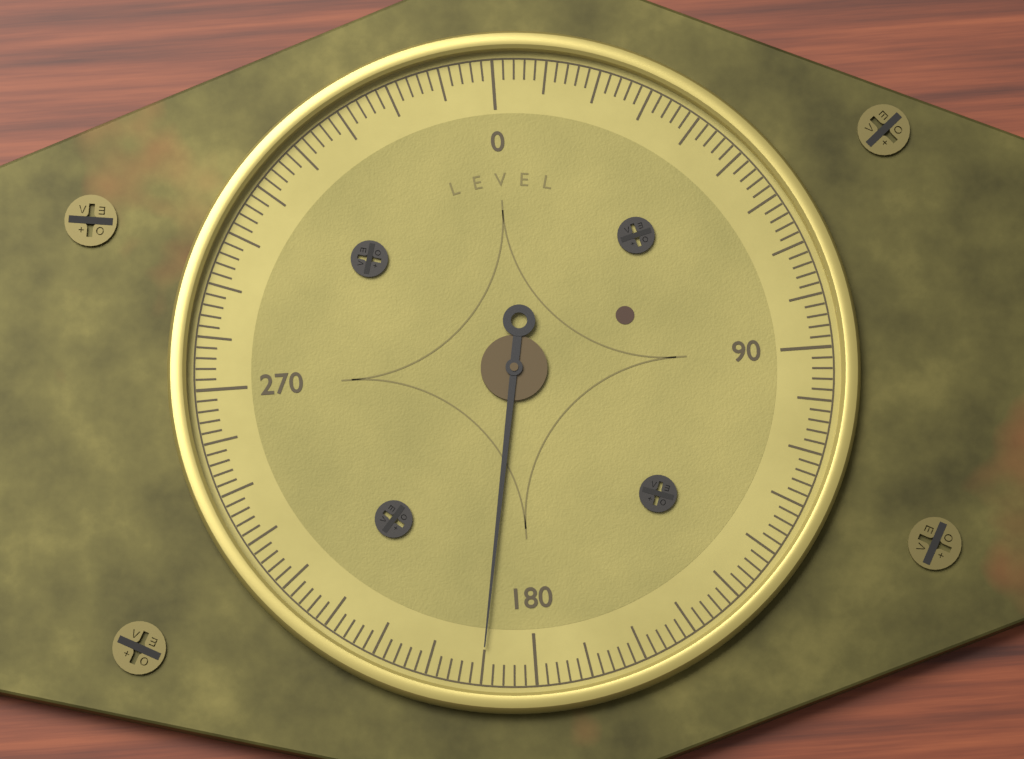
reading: 190 (no unit)
